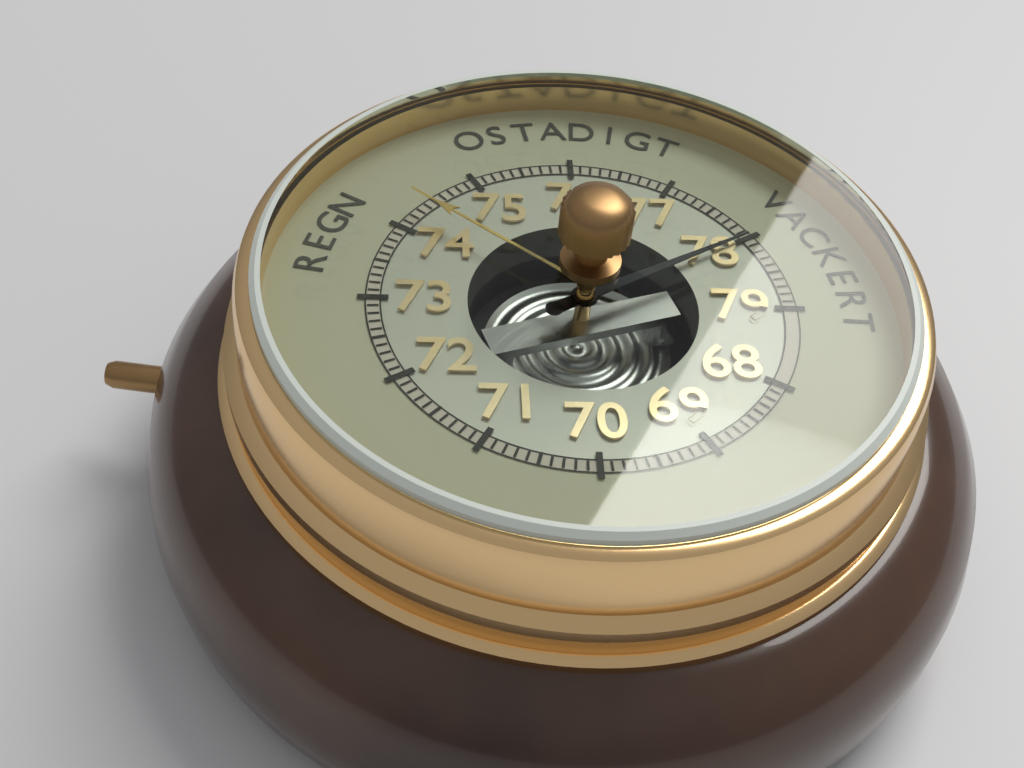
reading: 78.0 (no unit)
